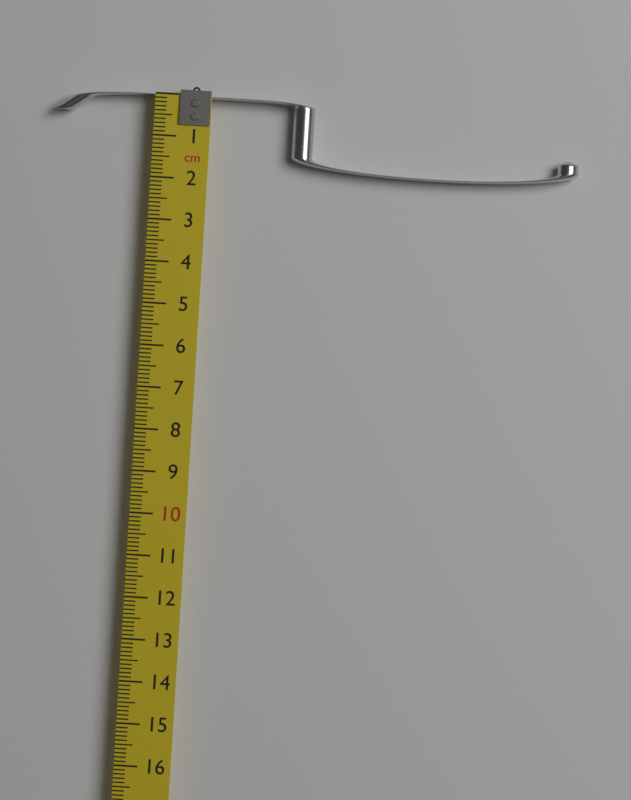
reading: 1.7 cm
